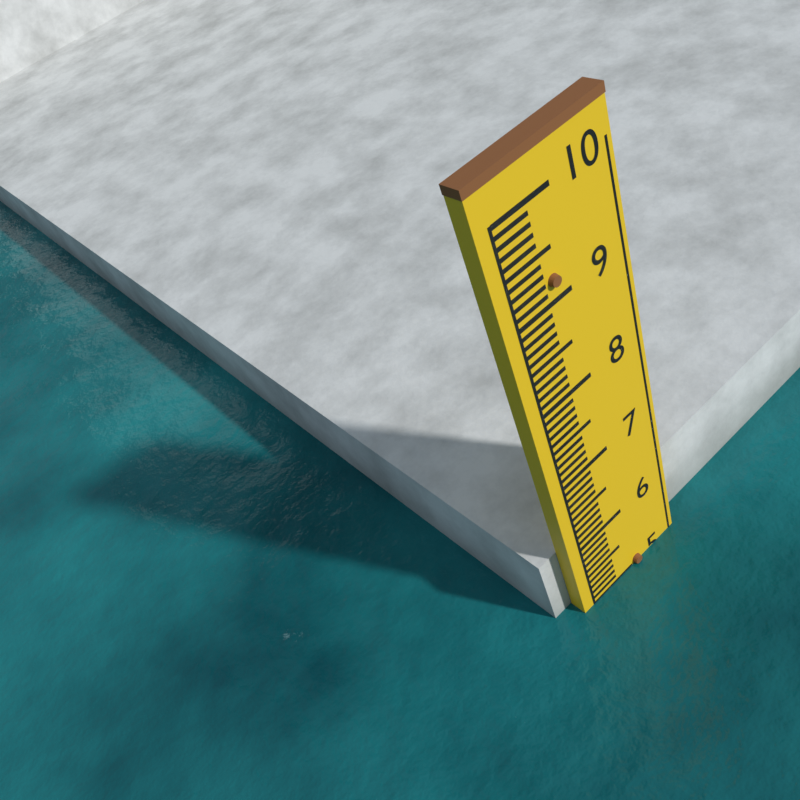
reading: 5.0 (no unit)
